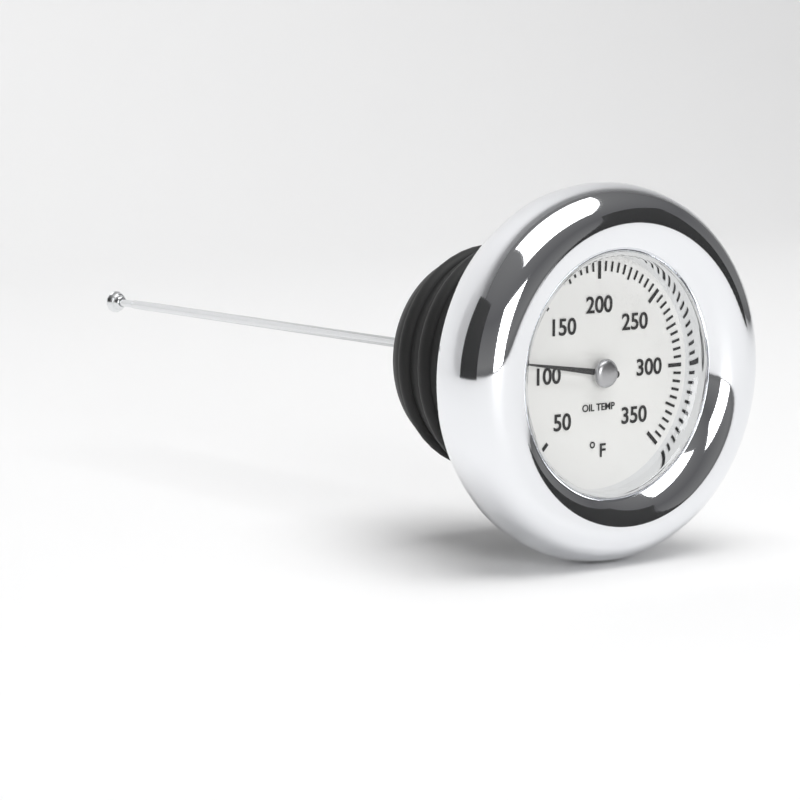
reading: 110 °F
